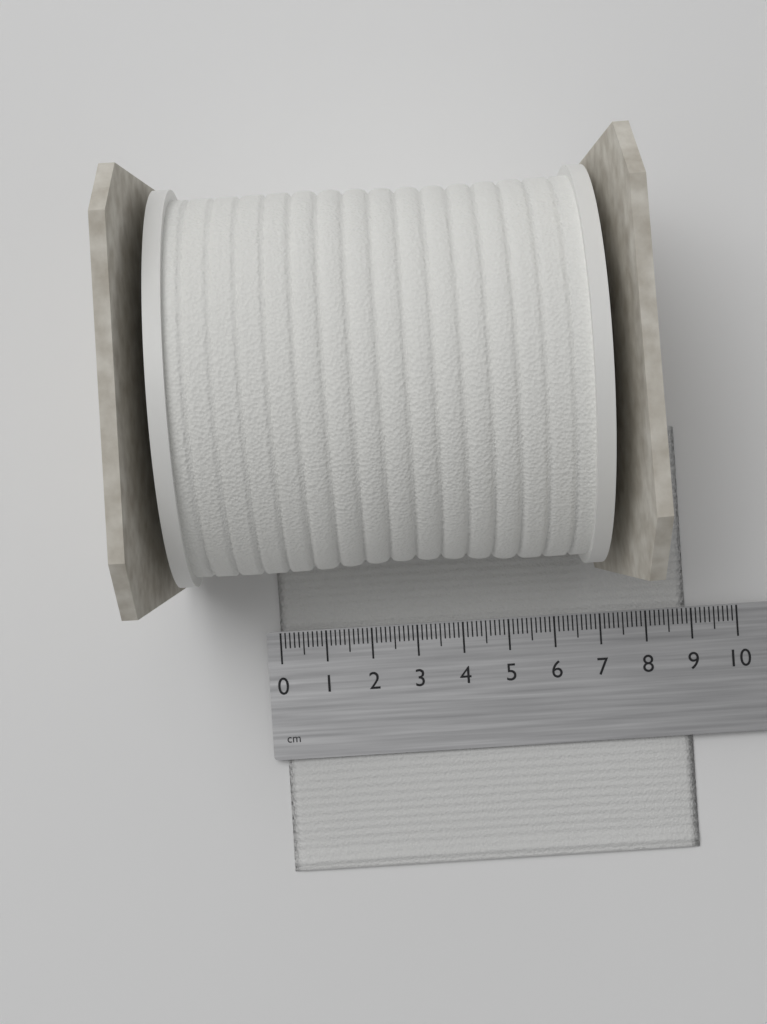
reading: 8.9 cm
